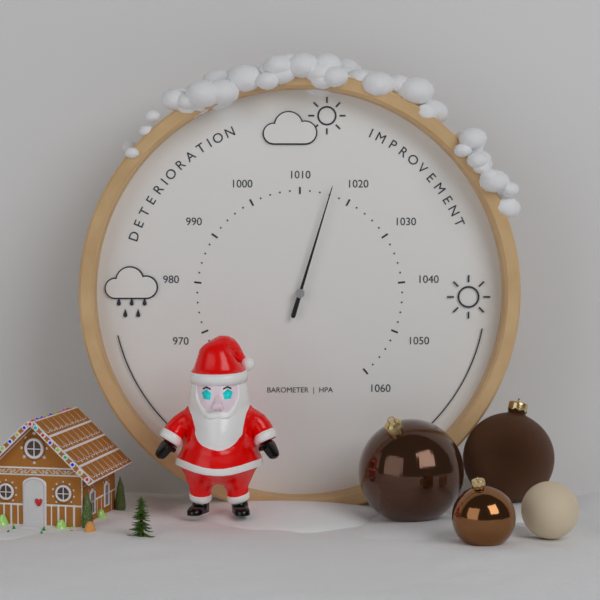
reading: 1016 hPa
